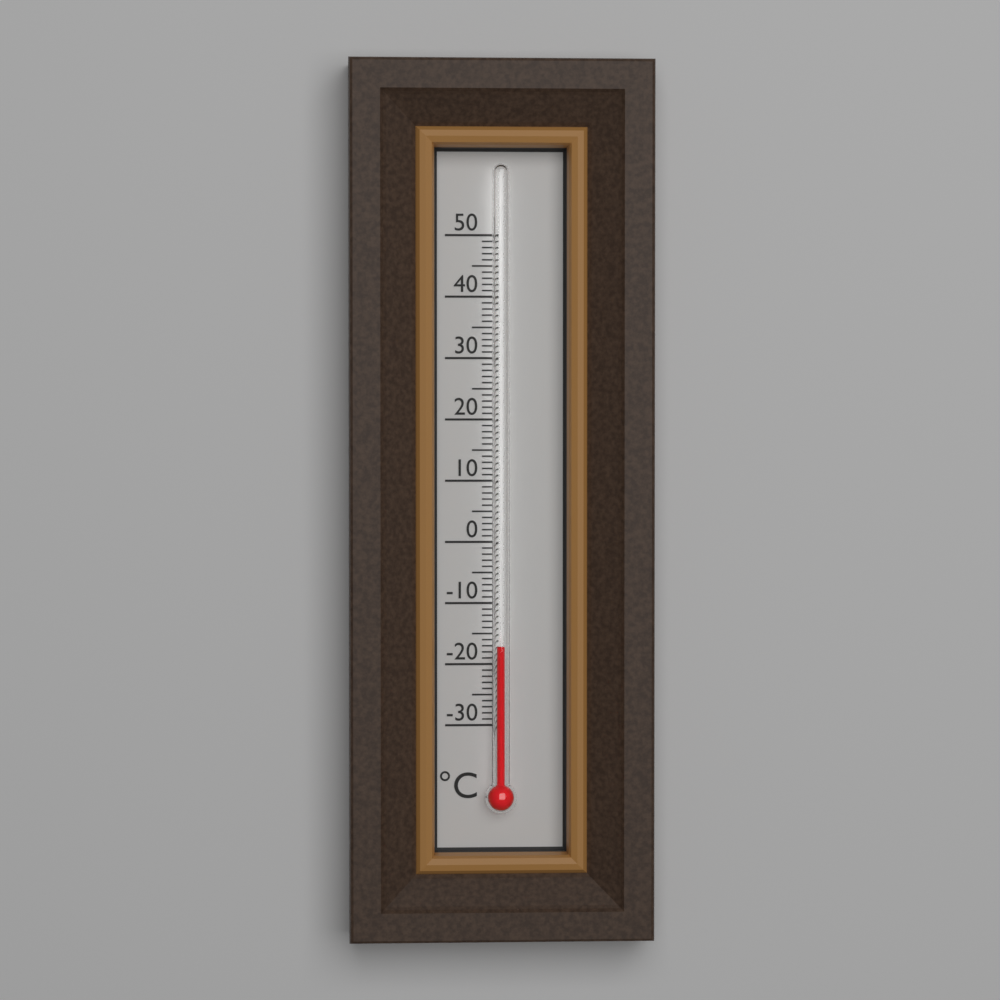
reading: -17 °C
